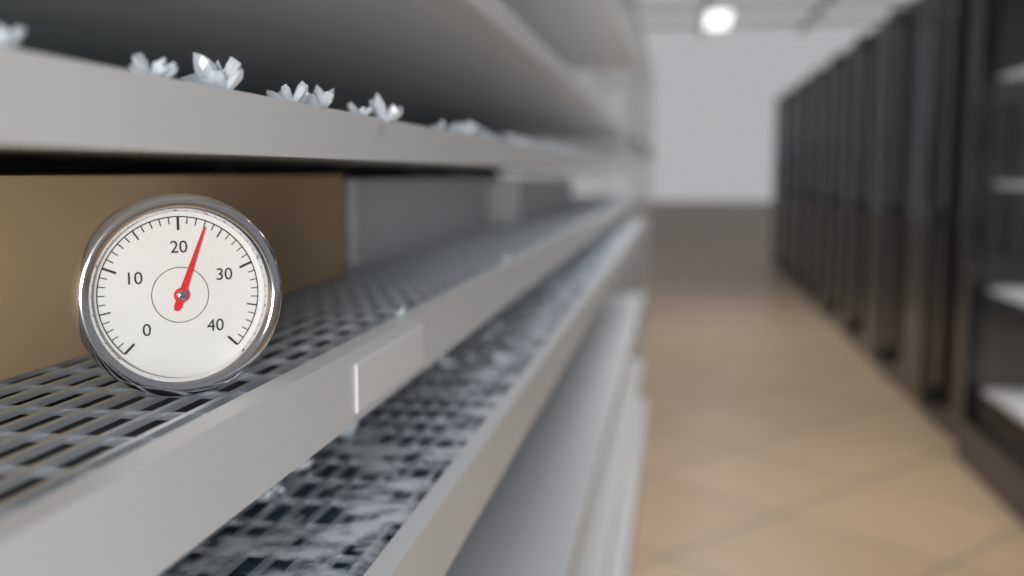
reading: 23 (no unit)
